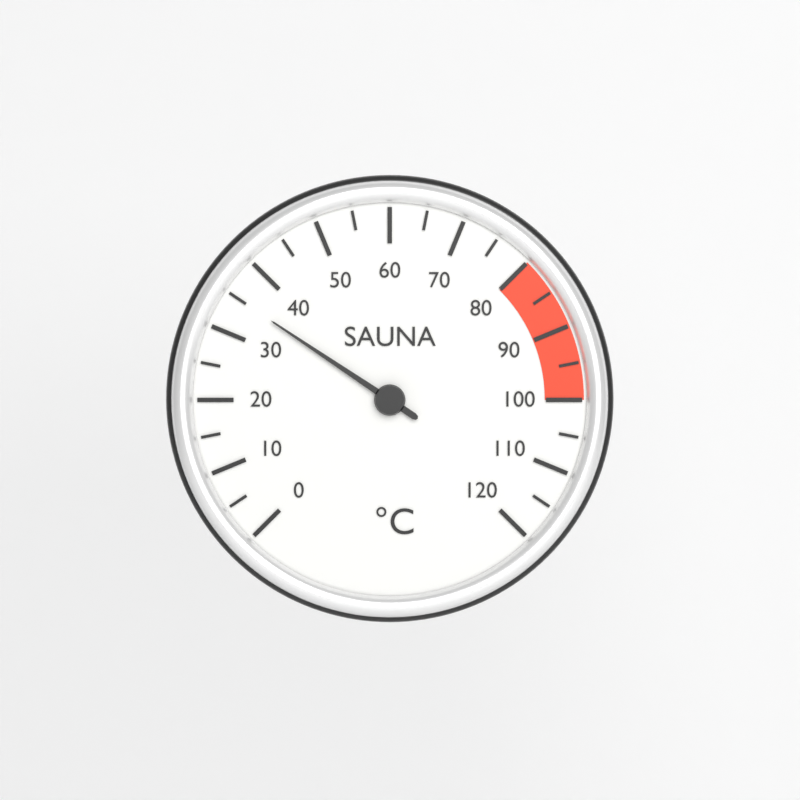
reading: 35 °C
